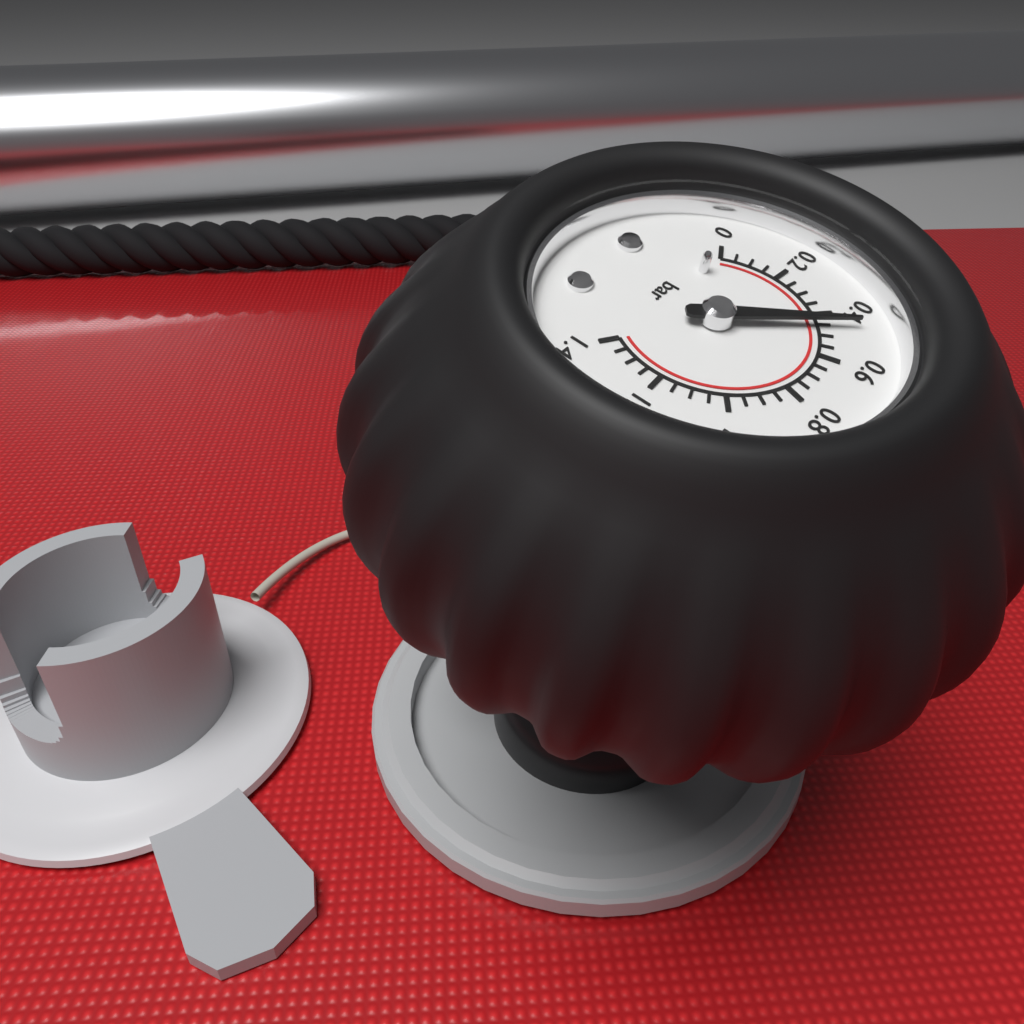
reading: 0.45 bar
